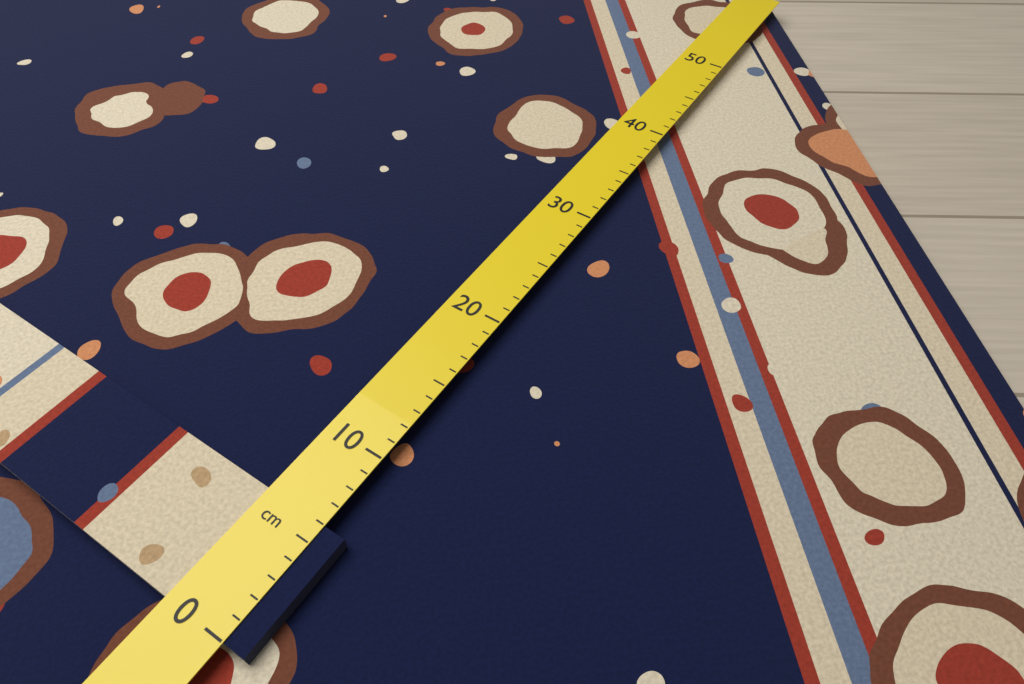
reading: 6 cm
